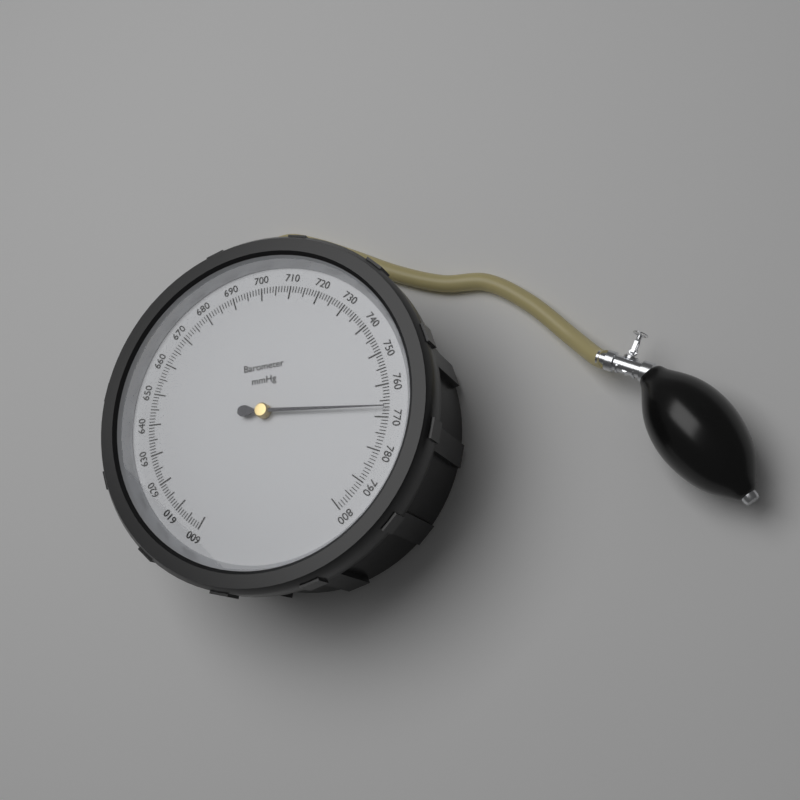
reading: 767 mmHg
